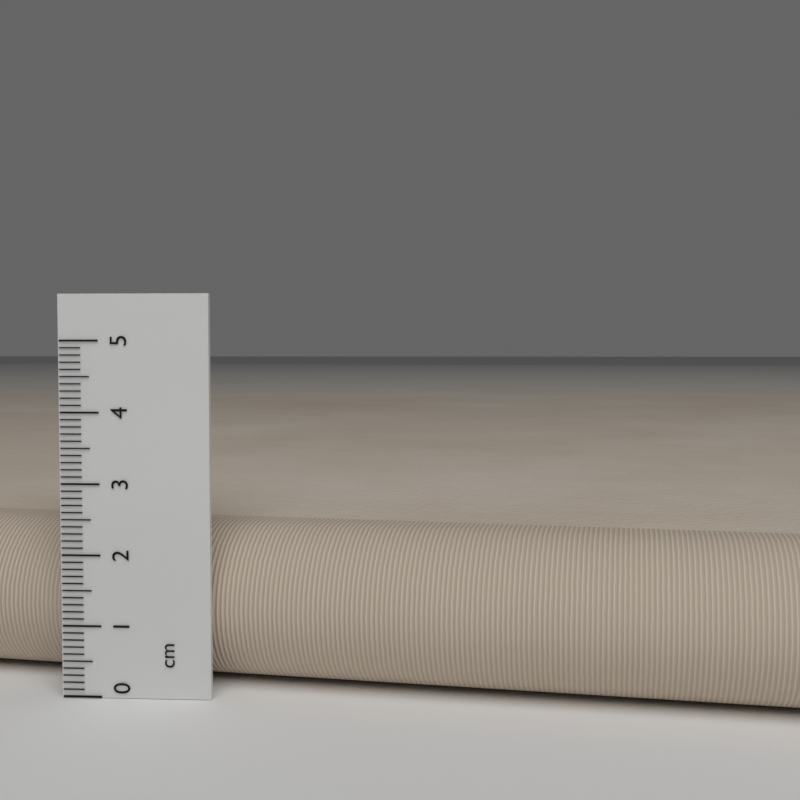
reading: 2.3 cm
